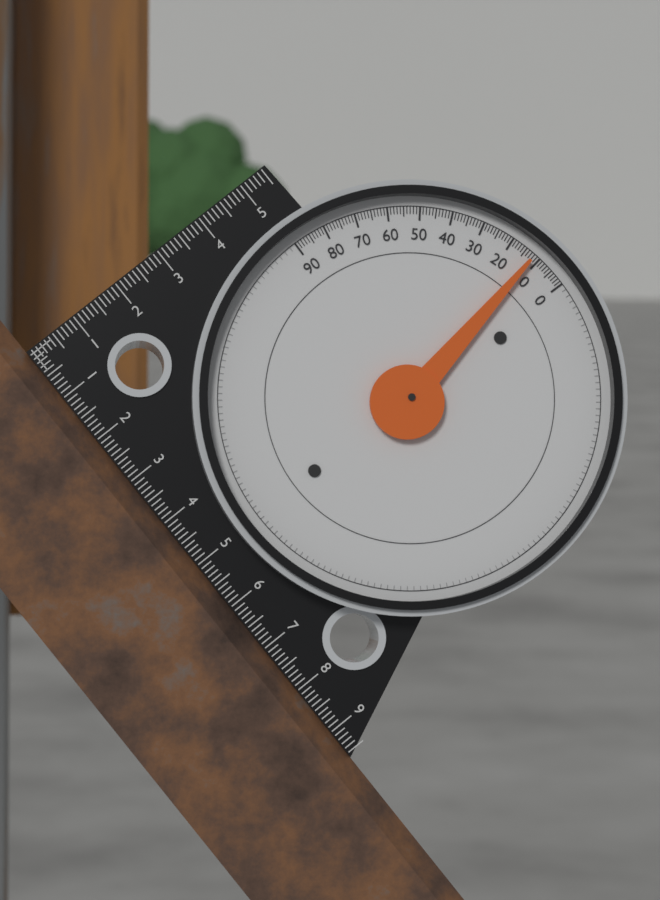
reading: 12 (no unit)
